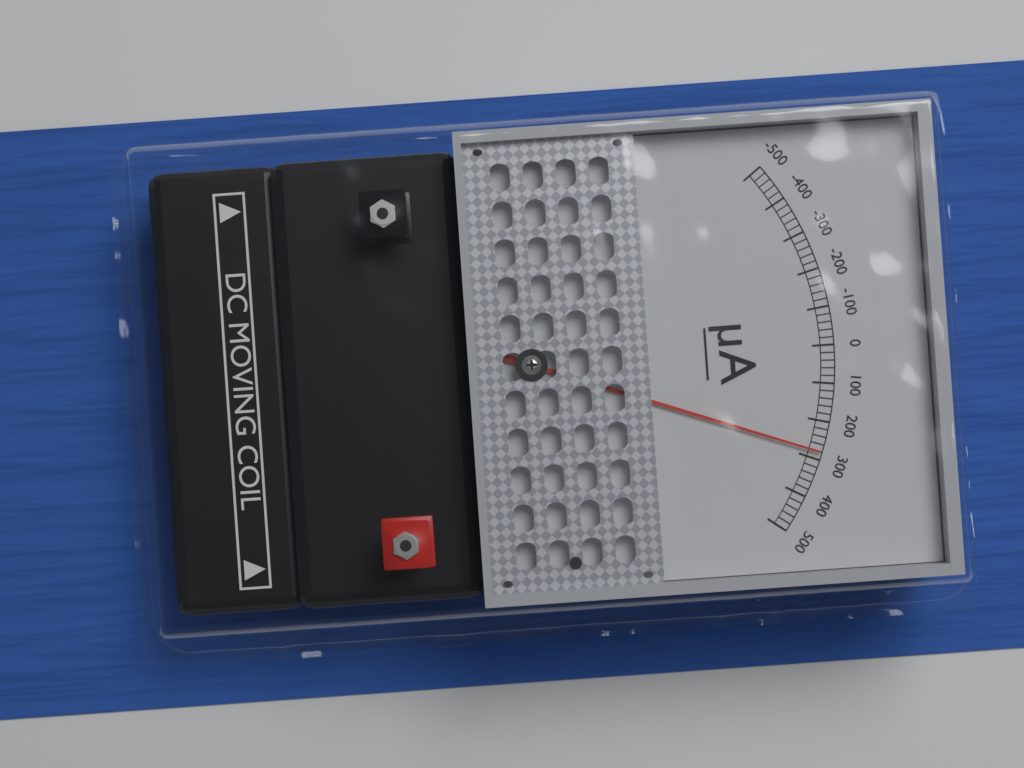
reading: 280 µA
